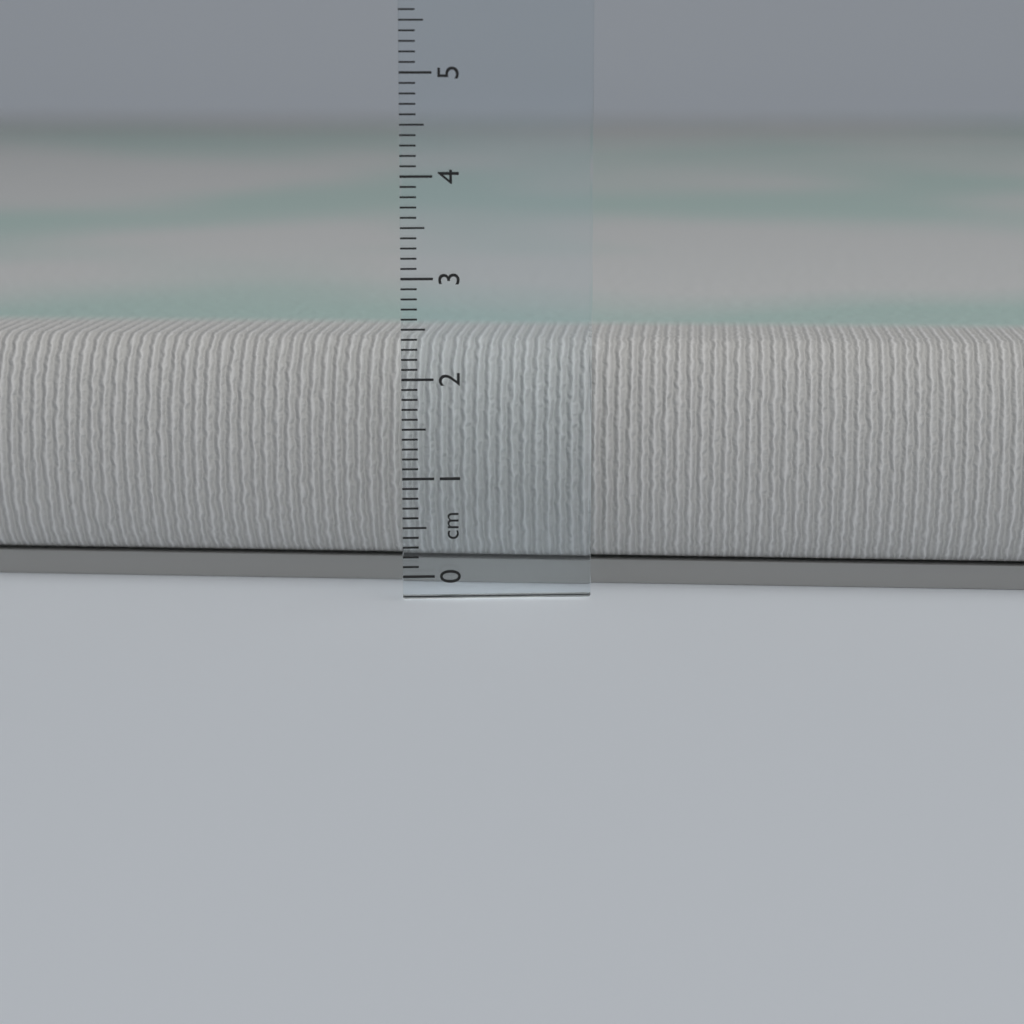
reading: 2.3 cm
